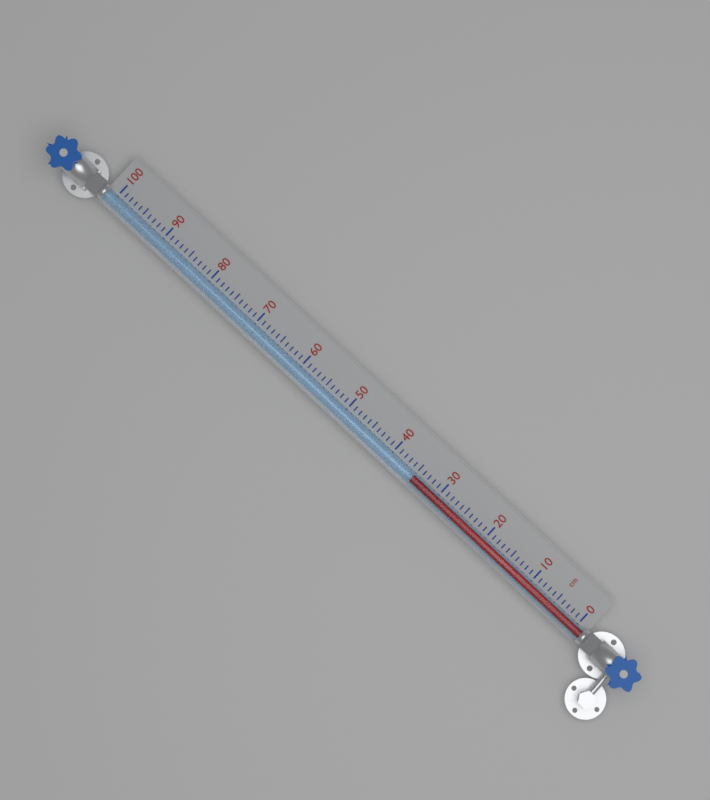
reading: 35 cm
